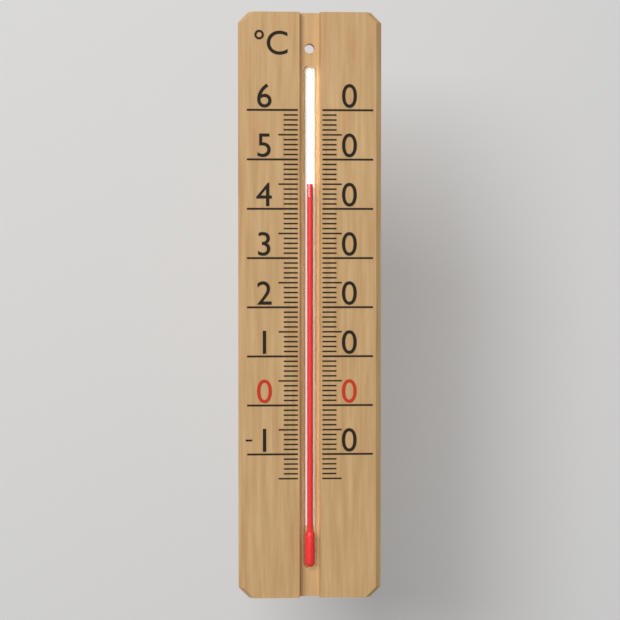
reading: 45 °C
